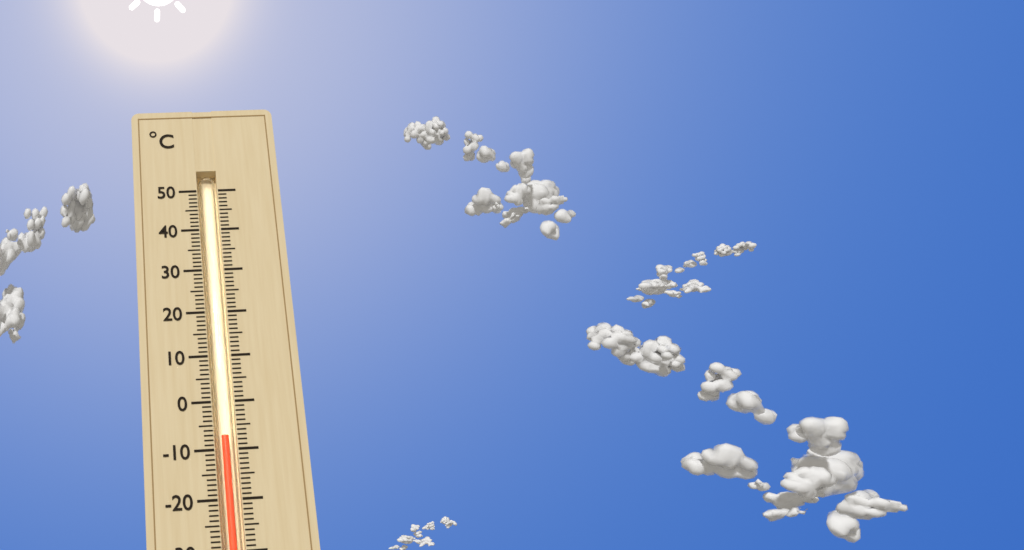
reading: -7 °C
